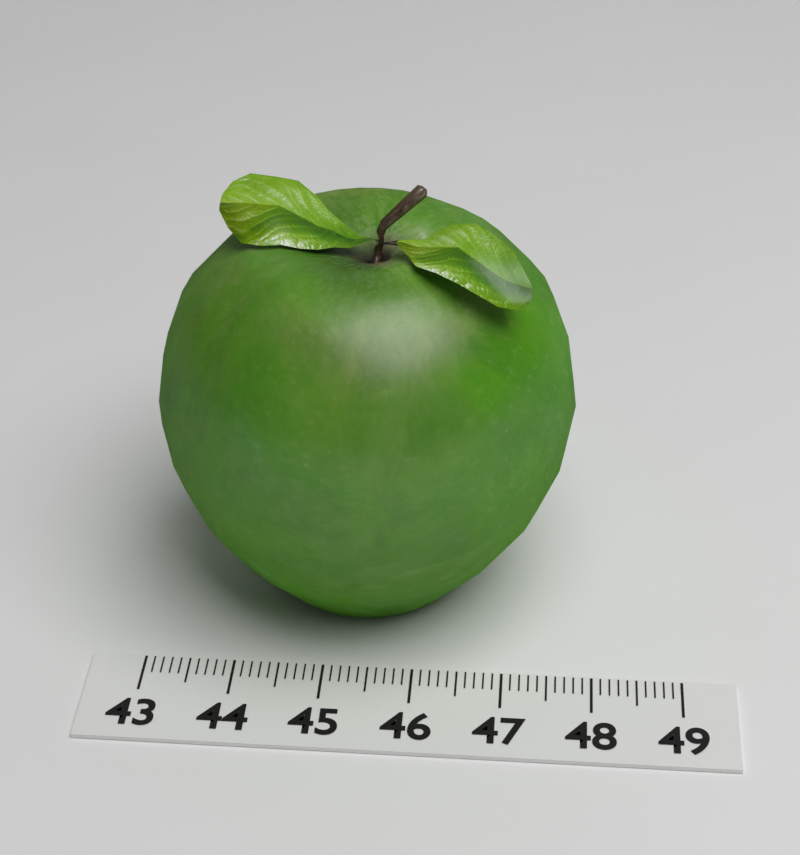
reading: 47.7 (no unit)
